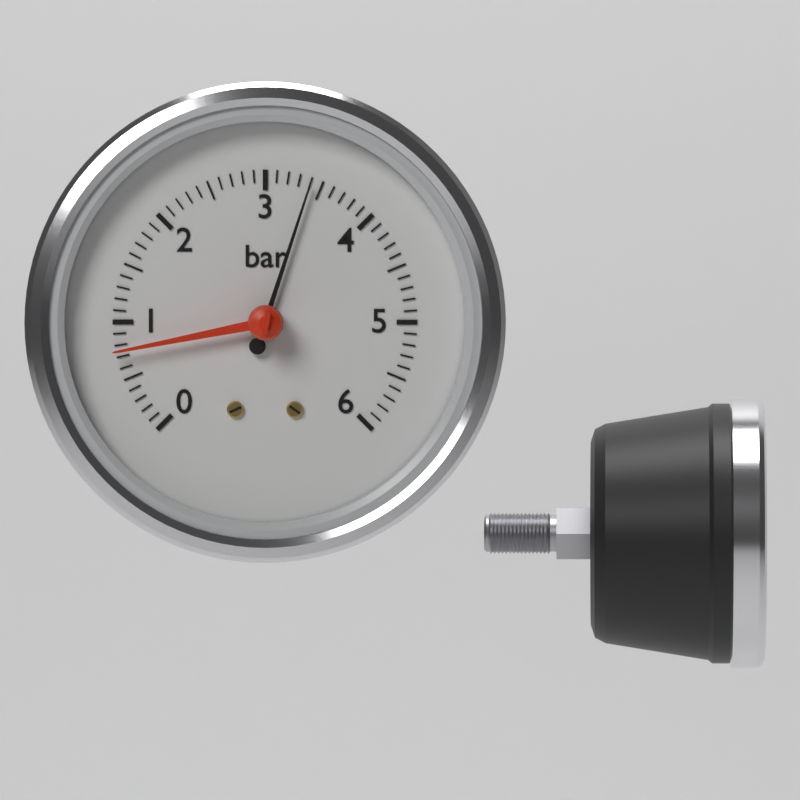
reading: 3.4 bar
